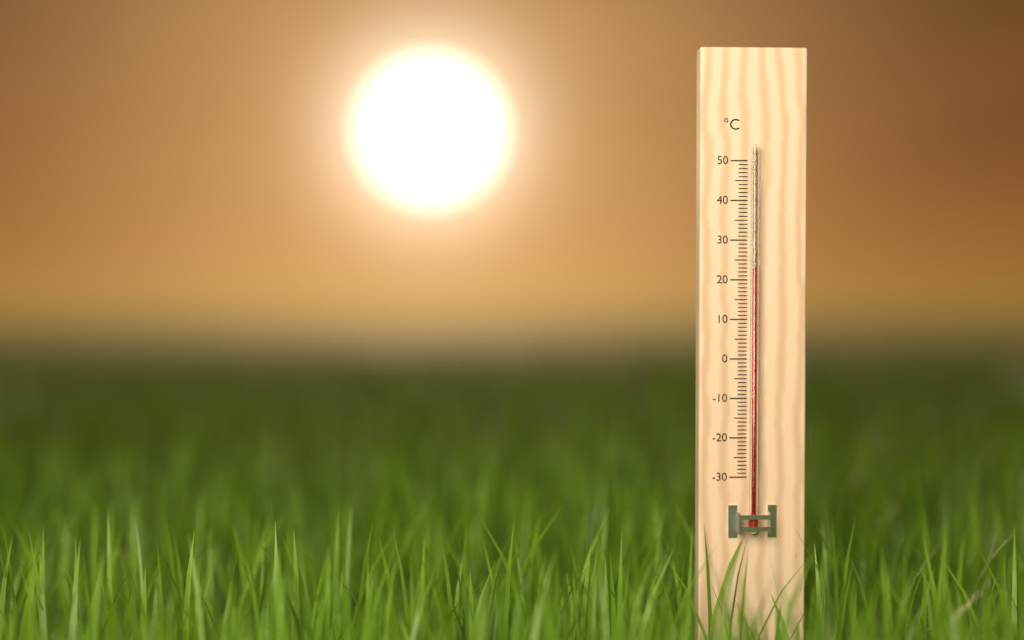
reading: 23 °C
